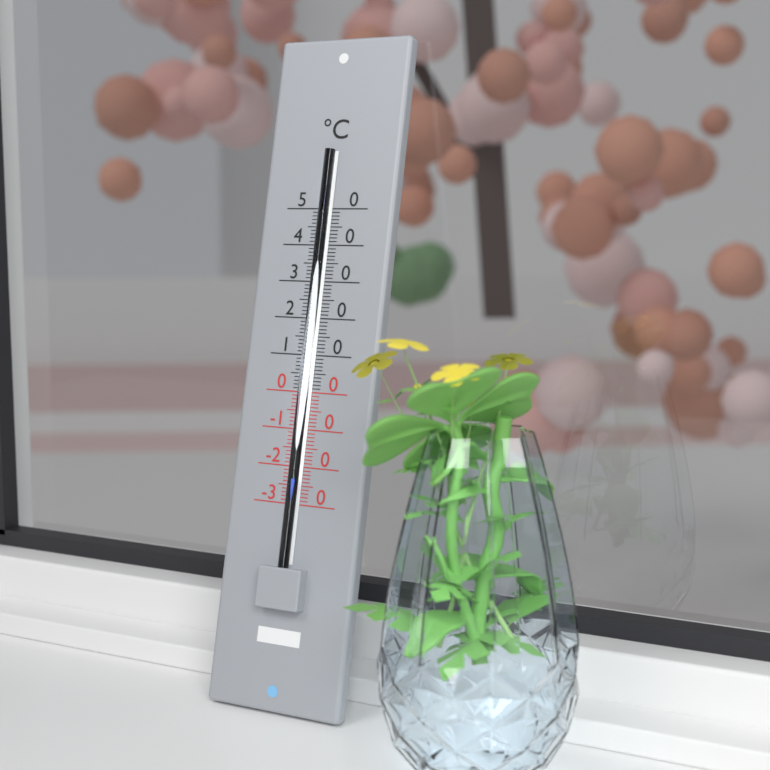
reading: -23 °C
